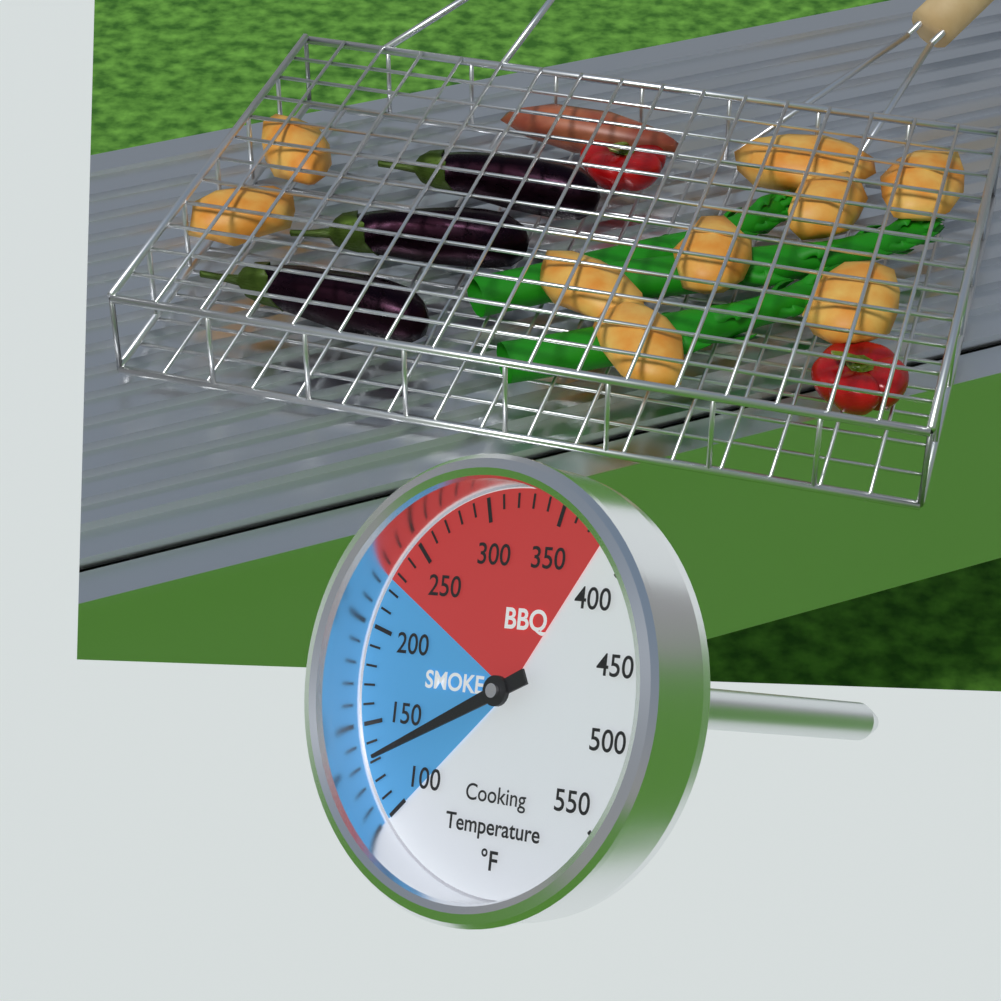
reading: 130 °F
